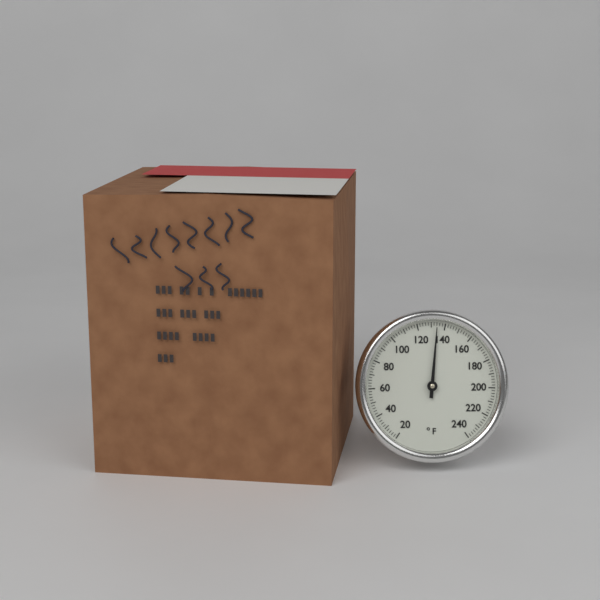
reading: 134 °F
